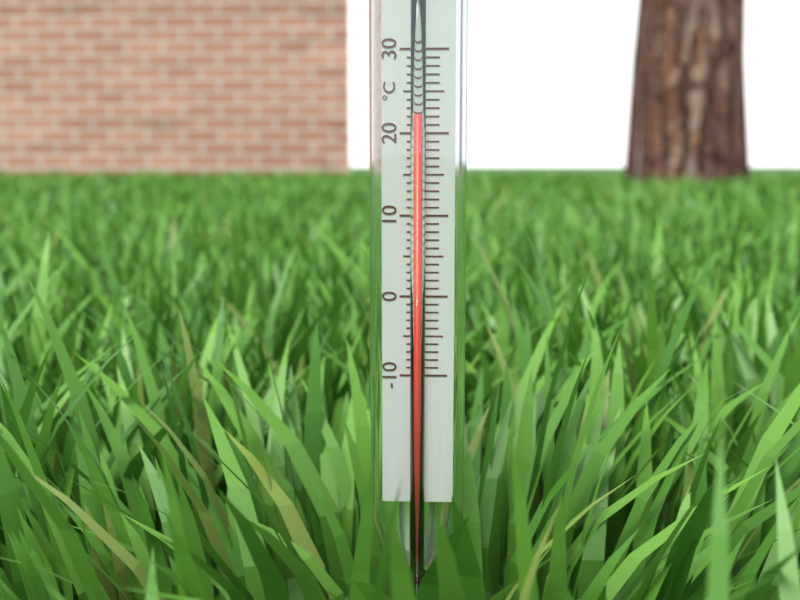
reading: 22 °C
